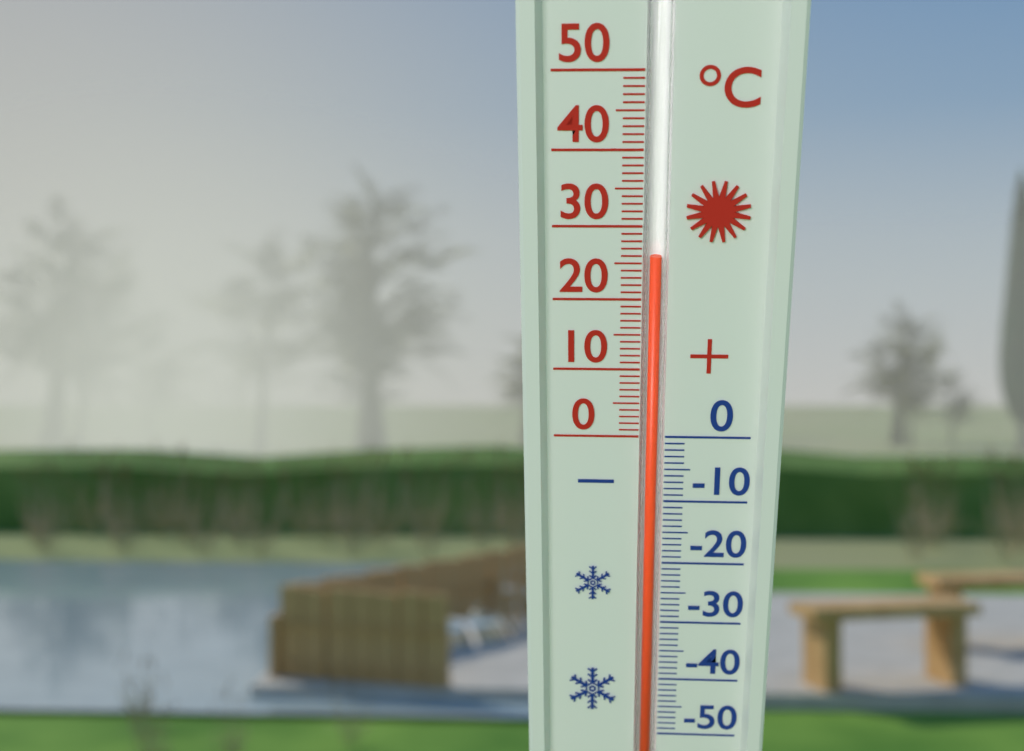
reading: 26 °C
